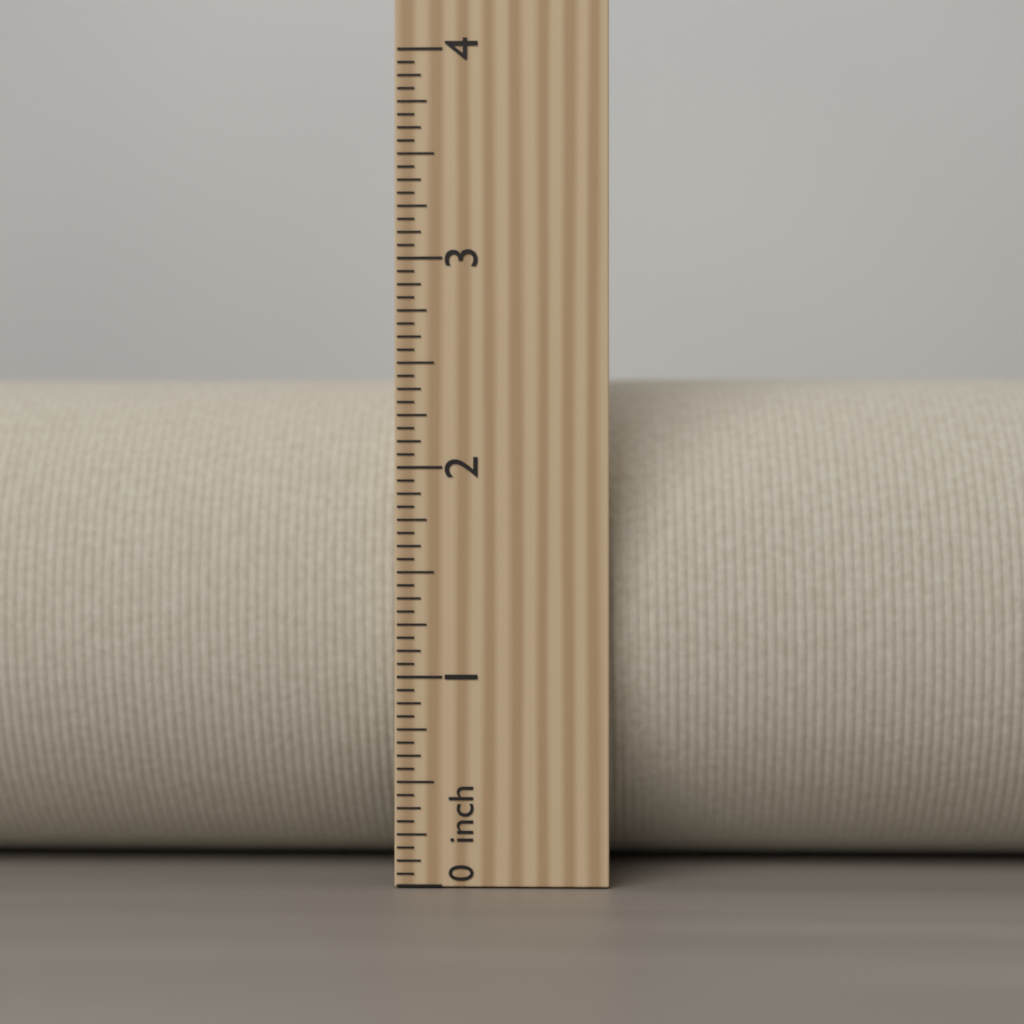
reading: 2.5000 inch
